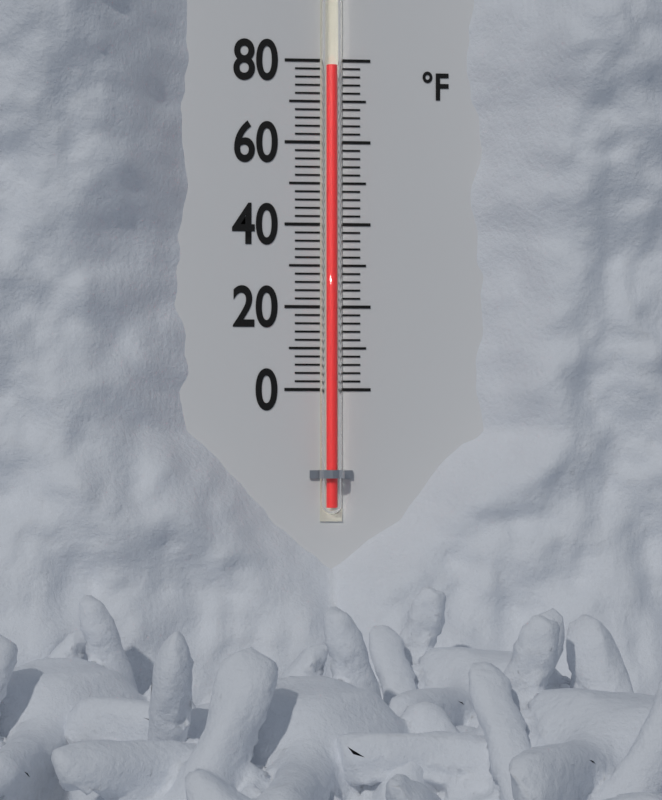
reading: 78 °F
